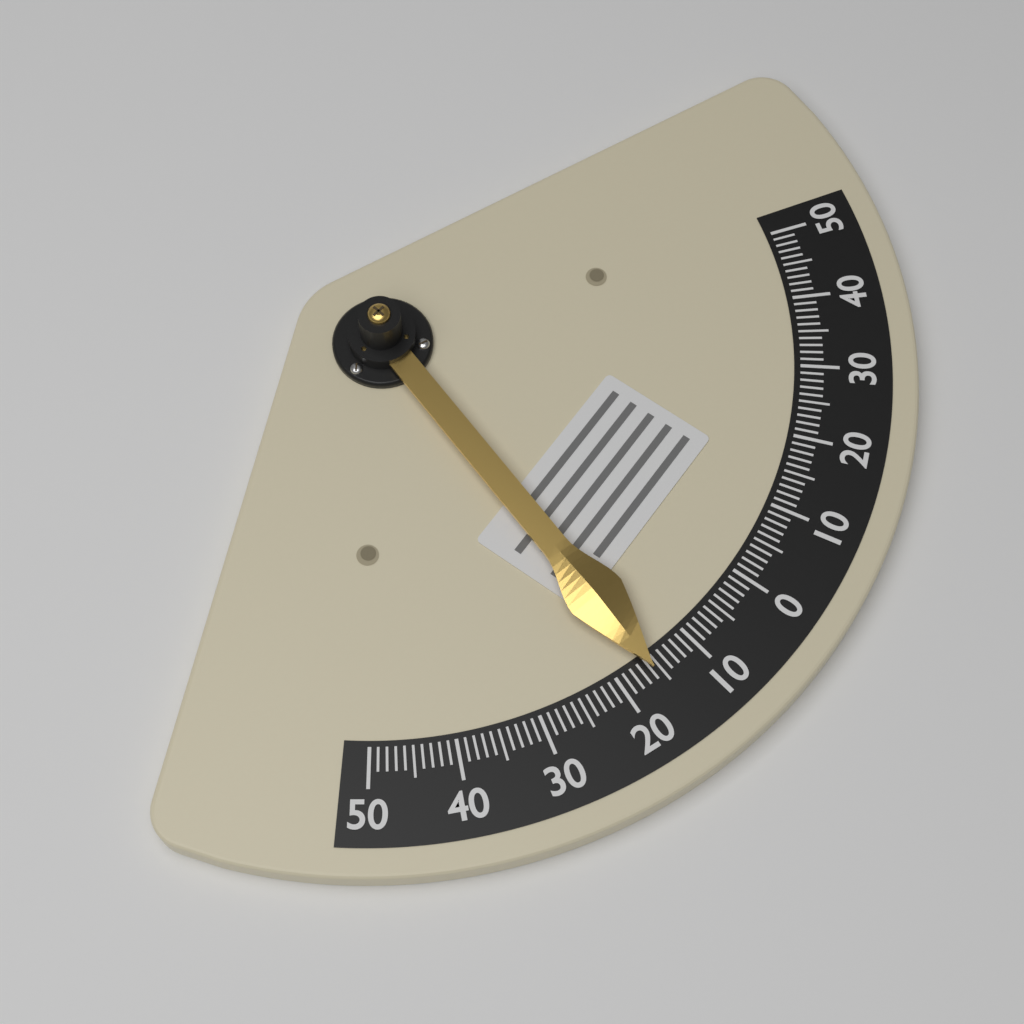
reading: -16 (no unit)
